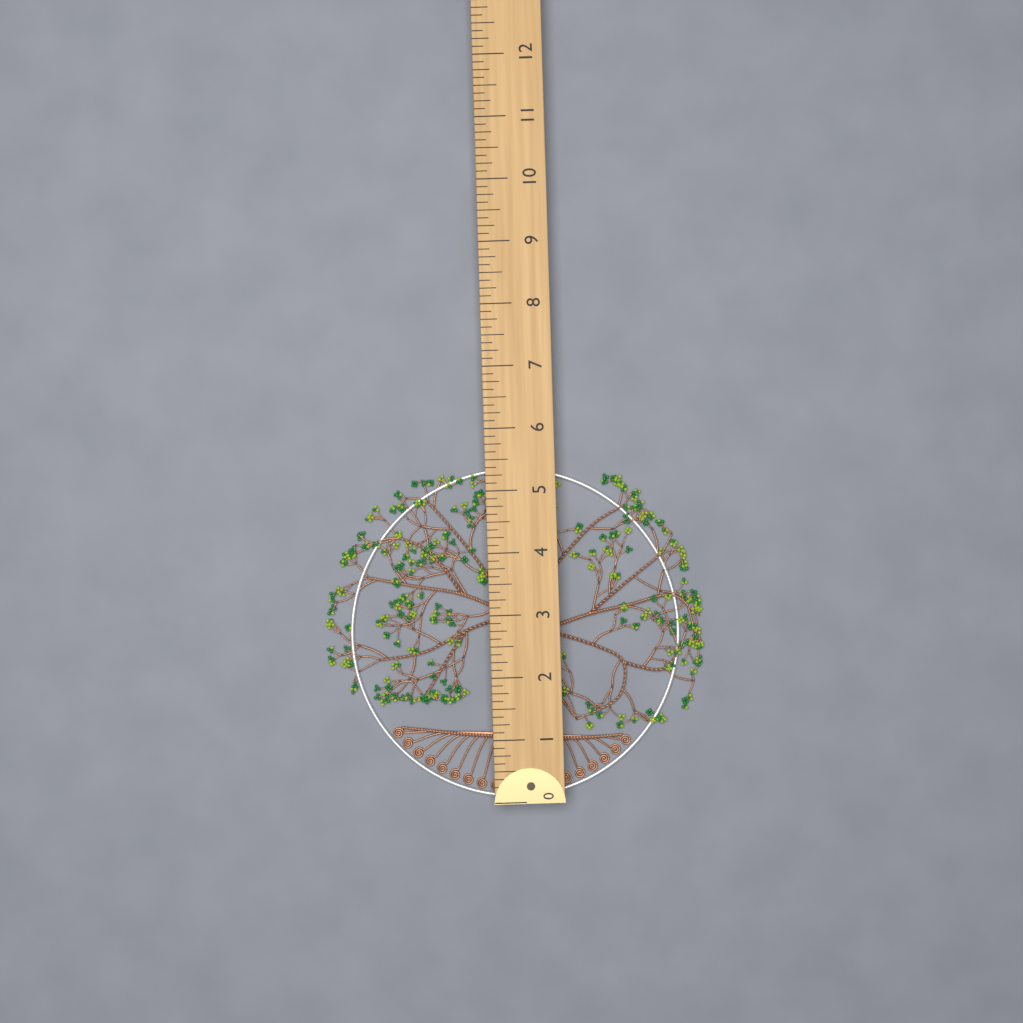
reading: 5.375 (no unit)
